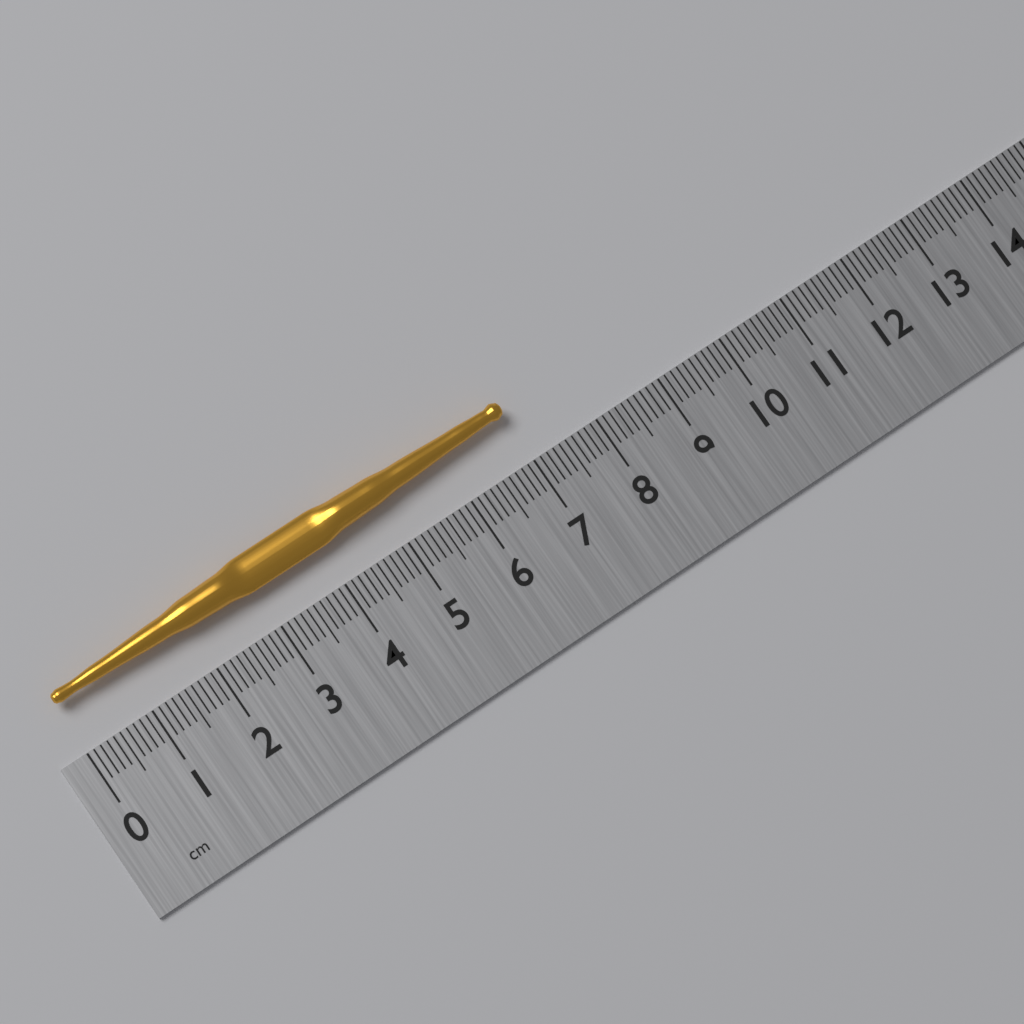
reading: 7.0 cm
